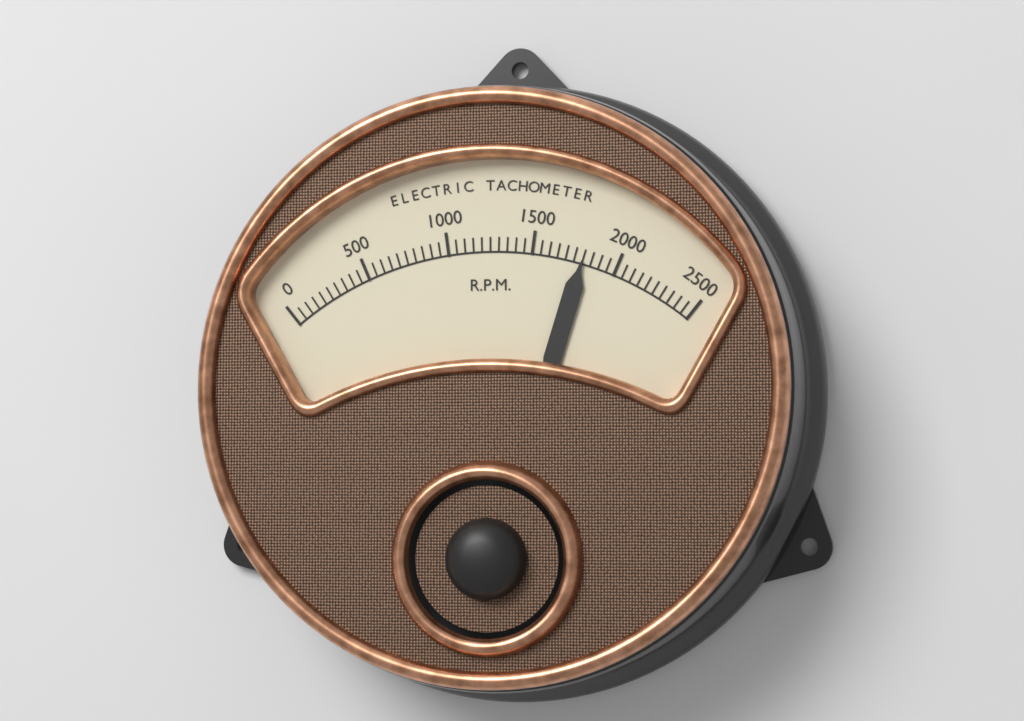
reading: 1800 RPM
